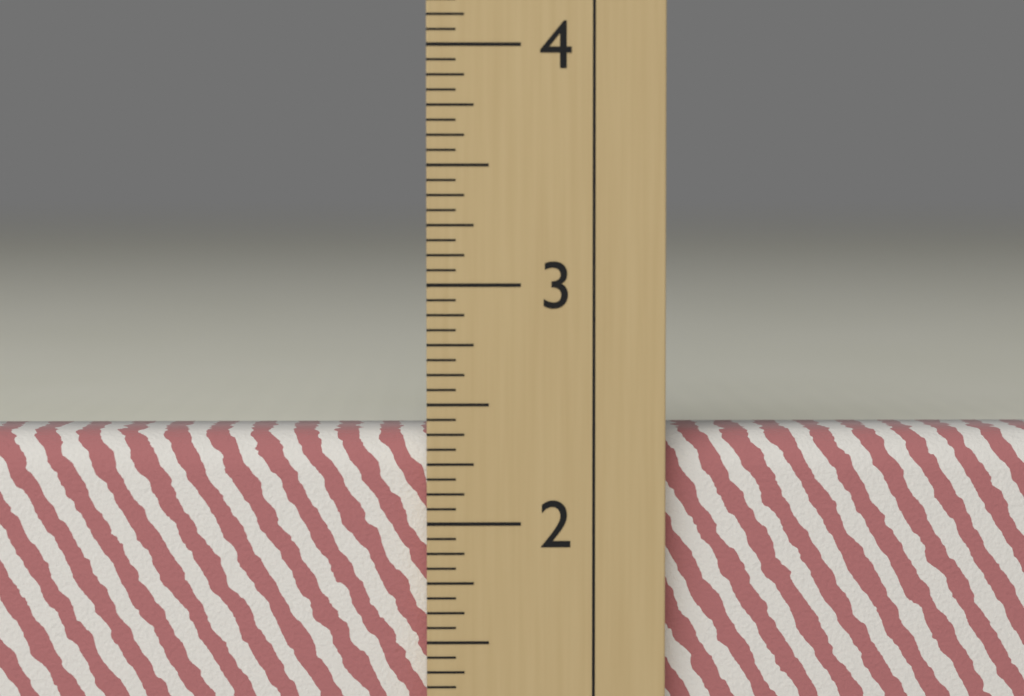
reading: 2.3750 in
